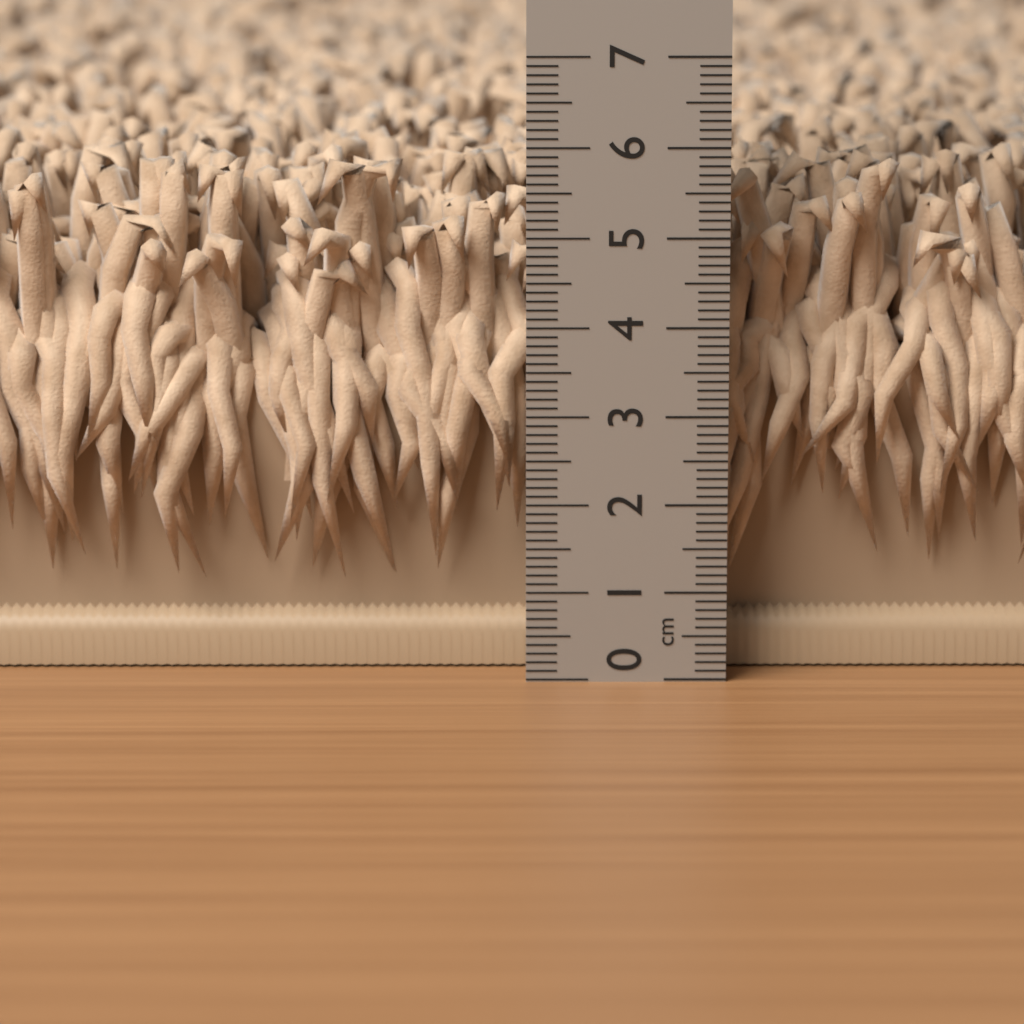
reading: 5.8 cm
